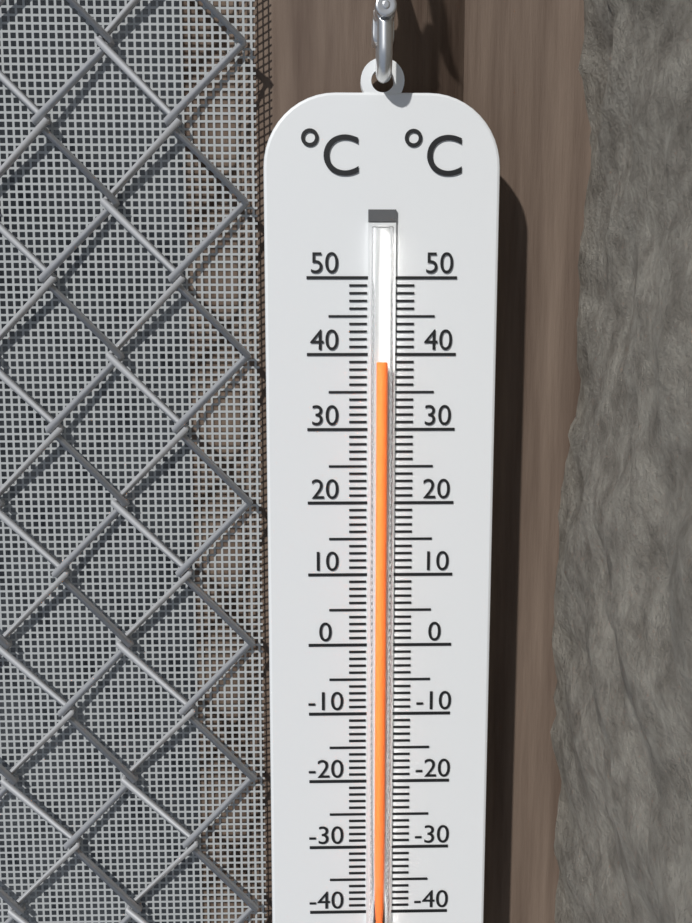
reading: 39 °C
